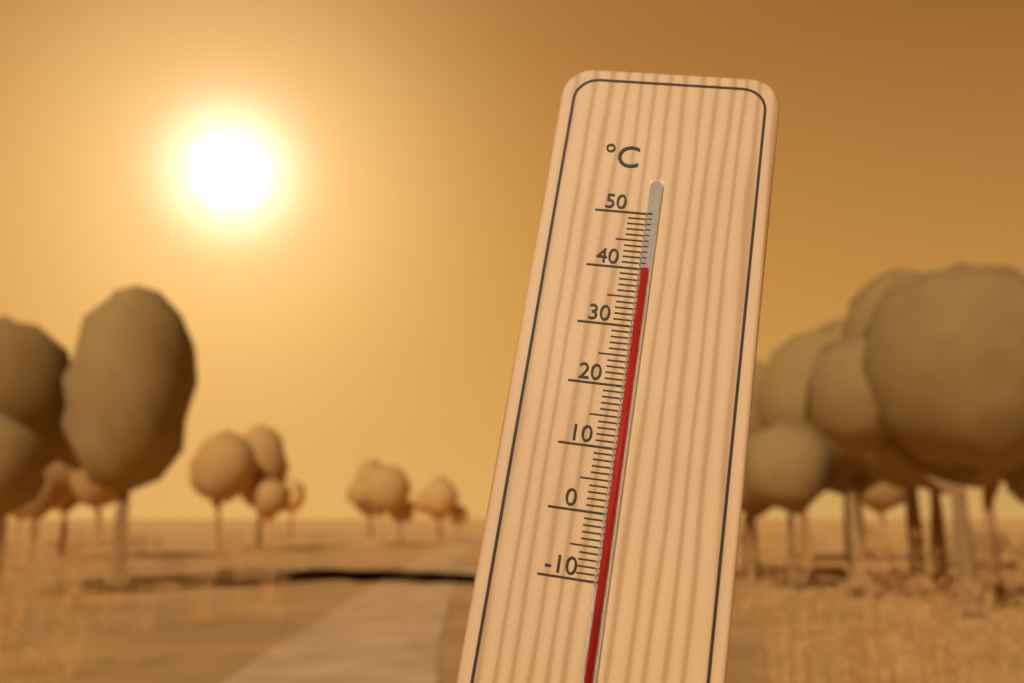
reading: 40 °C
